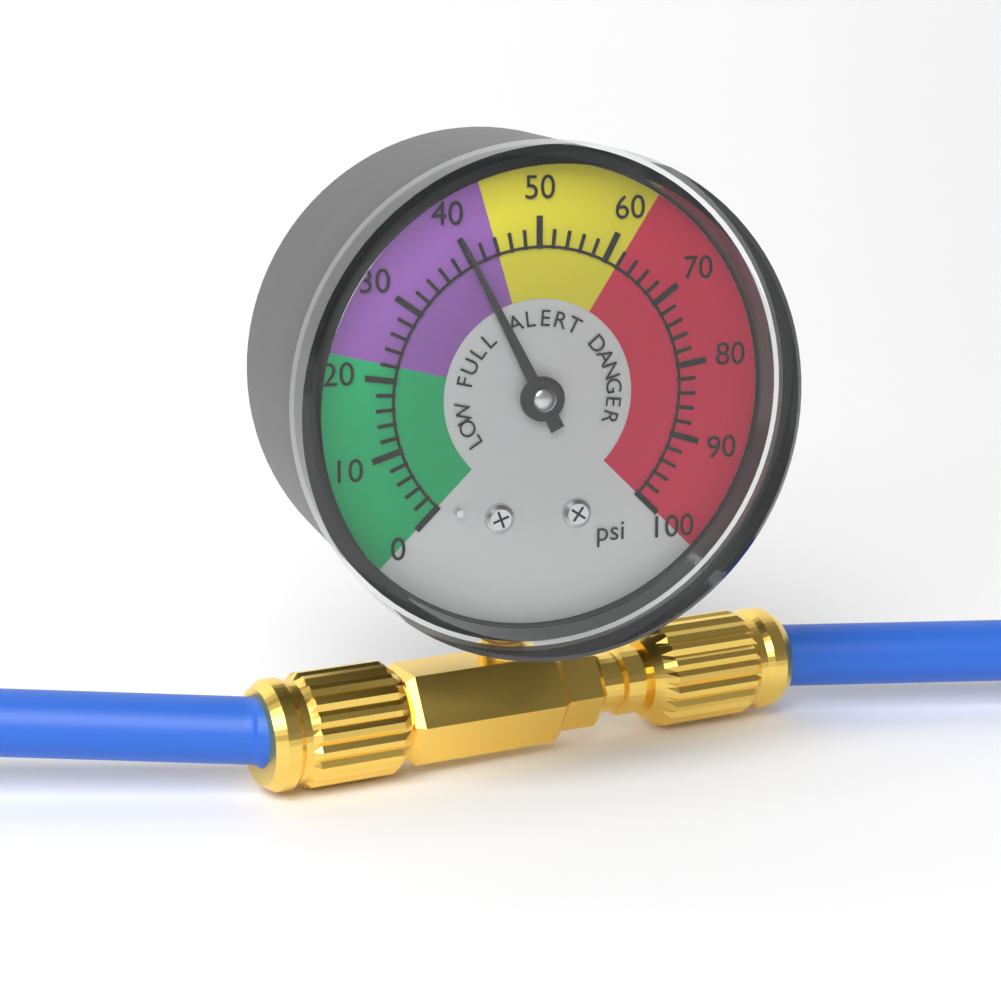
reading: 40 psi
